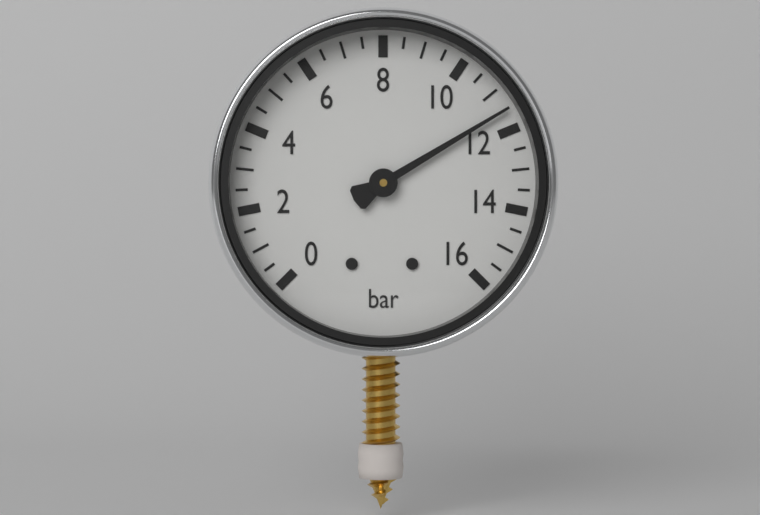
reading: 11.5 bar
